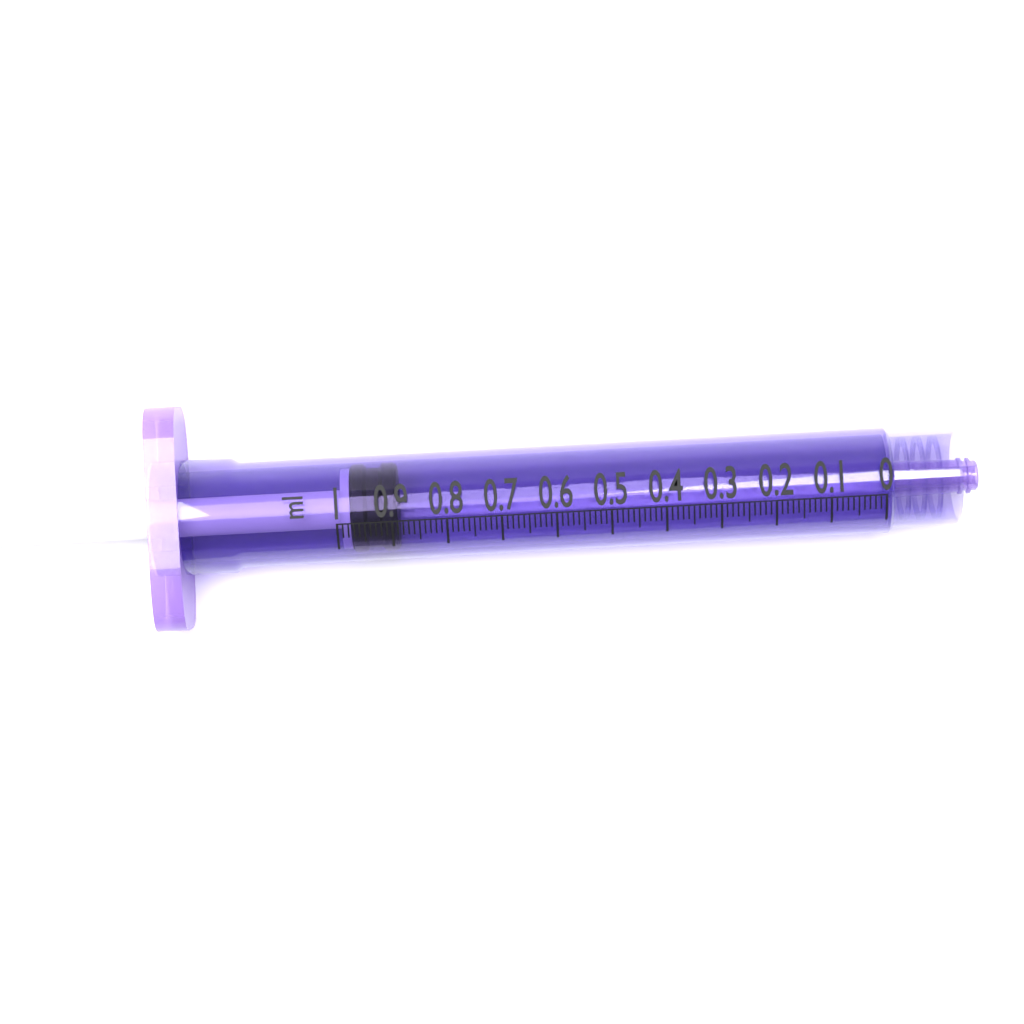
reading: 0.89 ml
